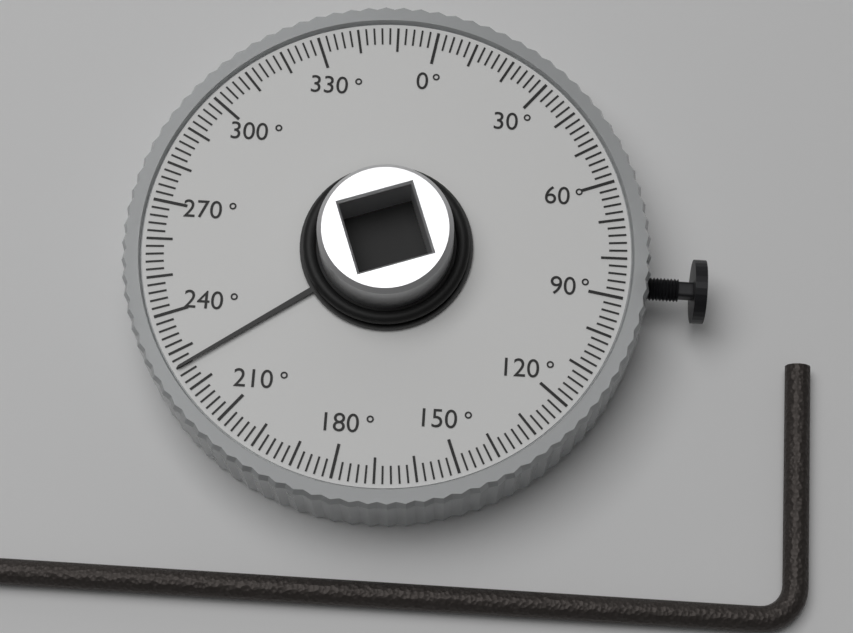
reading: 226 °
